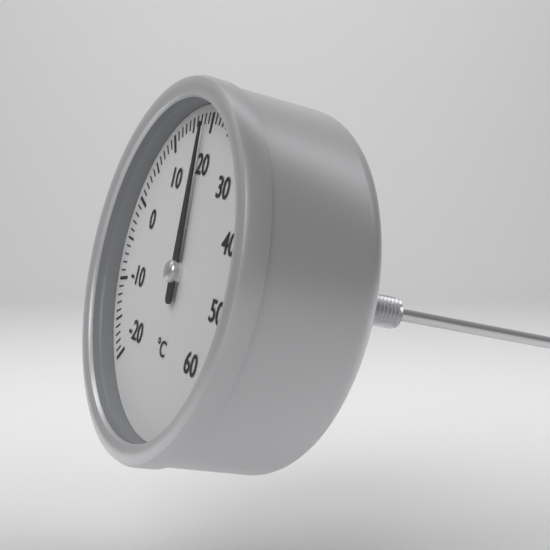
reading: 18 °C
